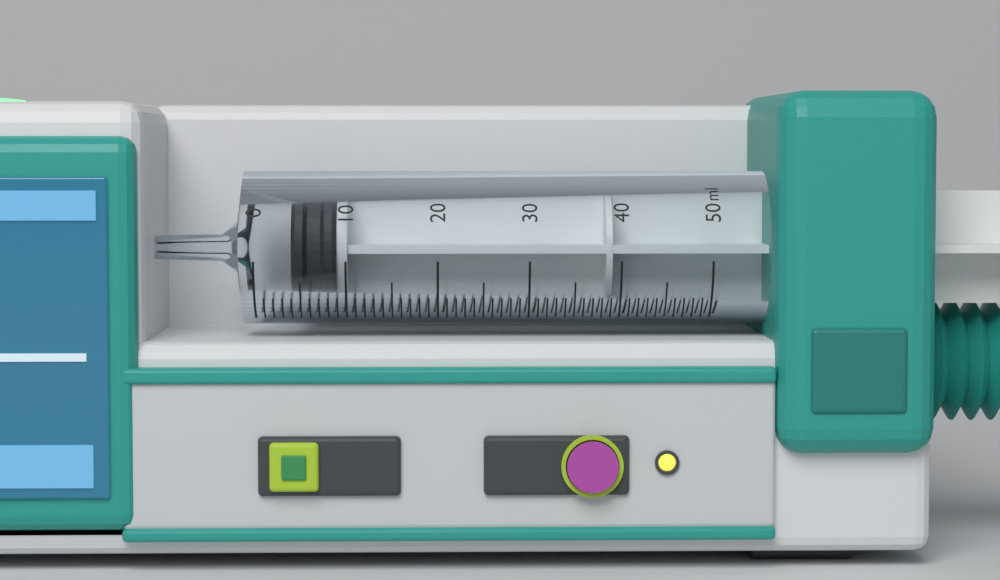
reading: 4 ml
